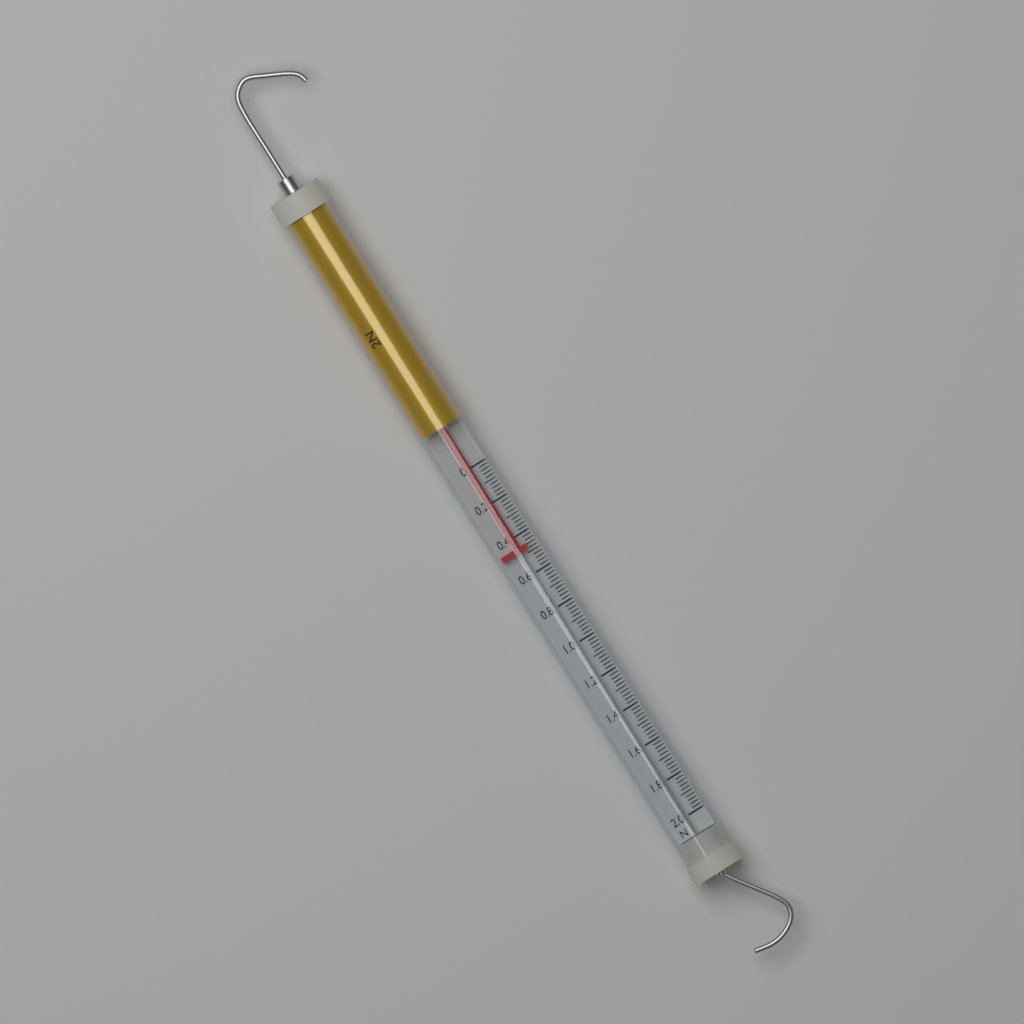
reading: 0.48 N
